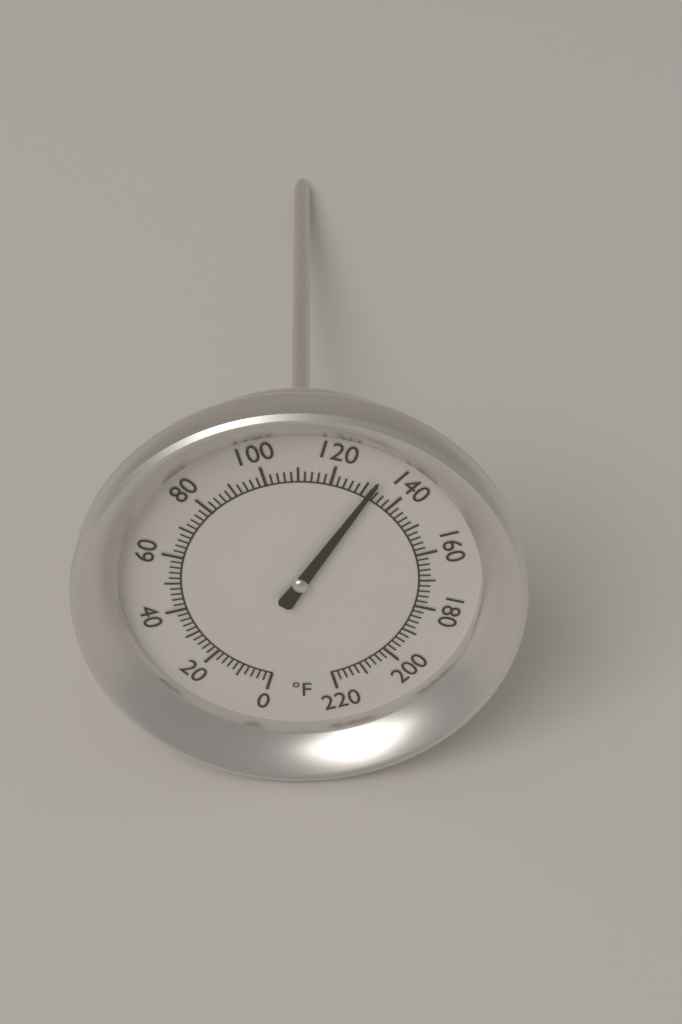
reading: 132 °F
